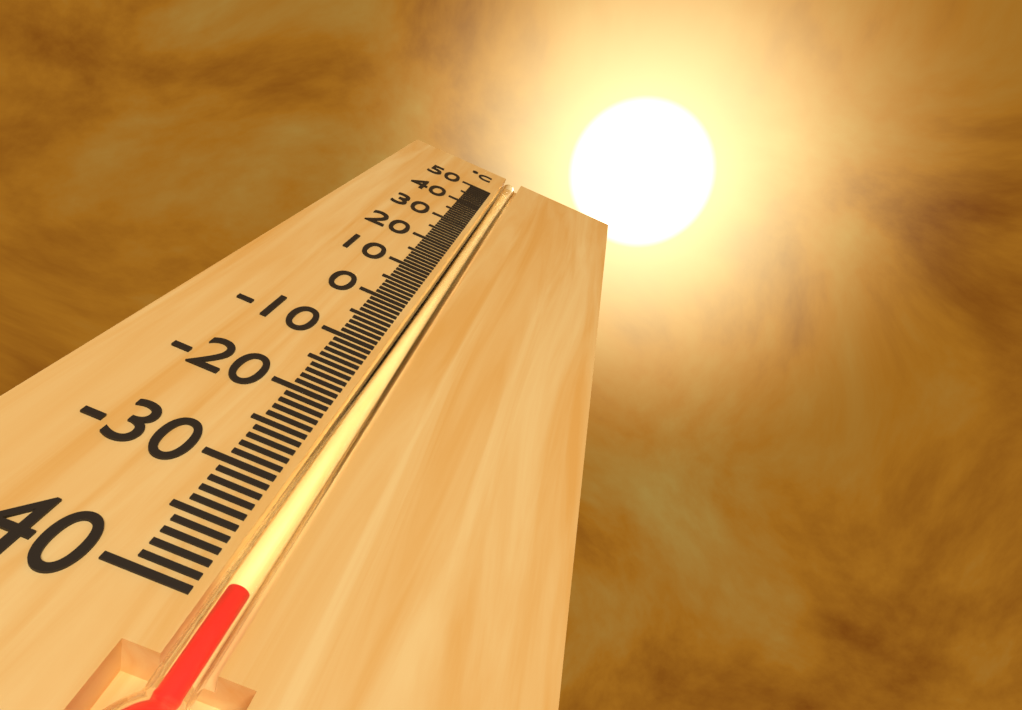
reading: -39 °C
